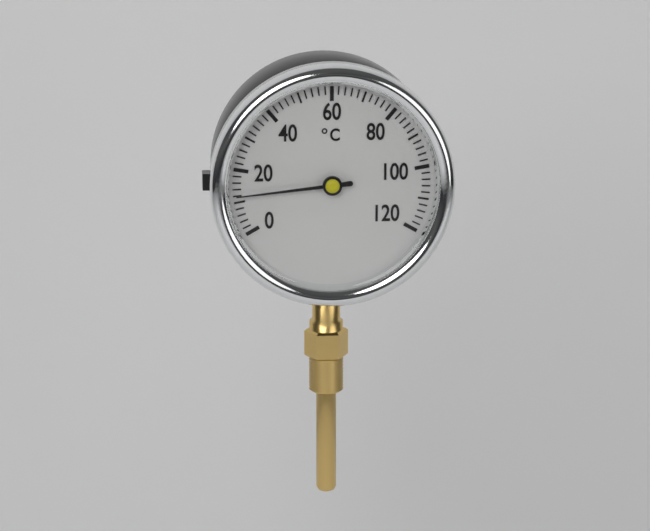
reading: 12 °C
